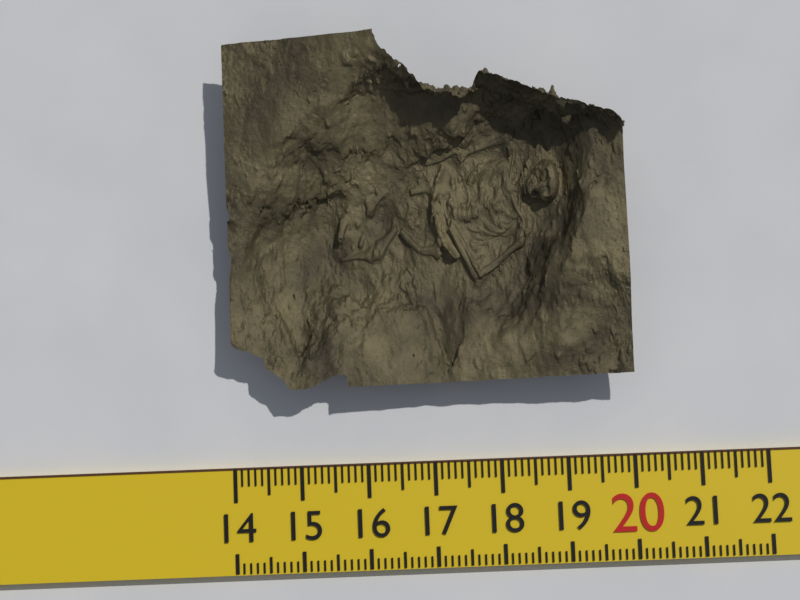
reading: 20.0 (no unit)
